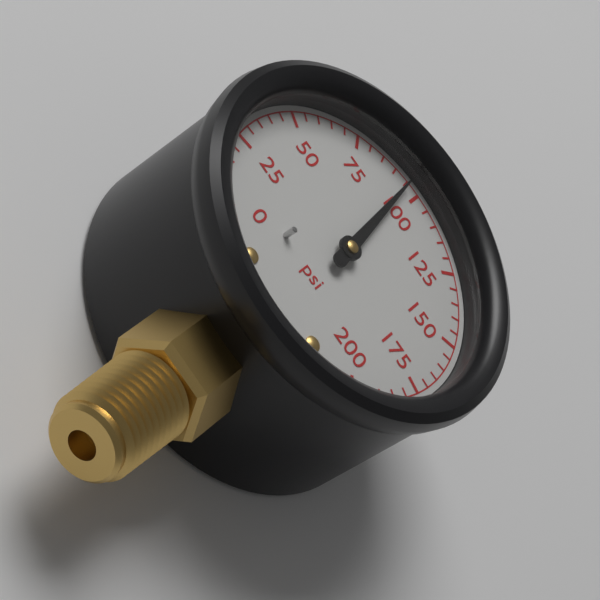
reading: 95 psi
